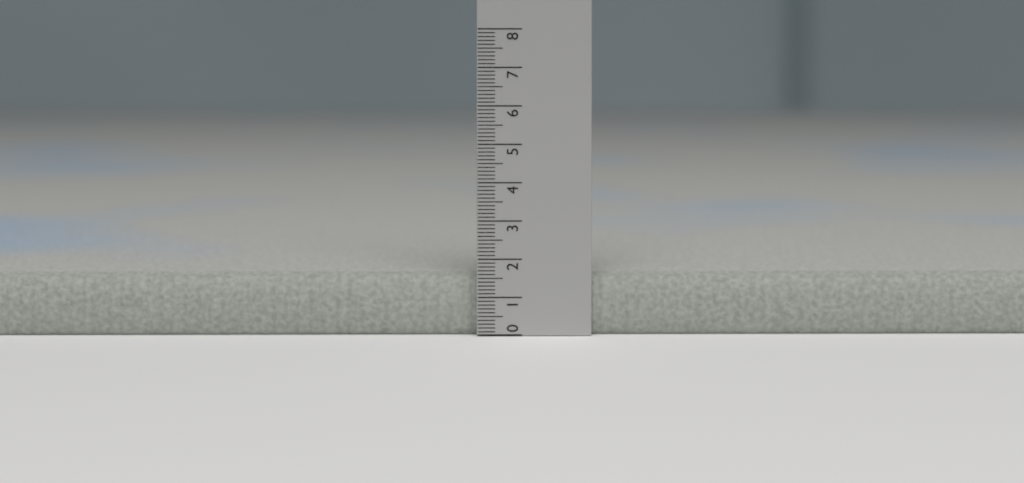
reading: 1.6 (no unit)
